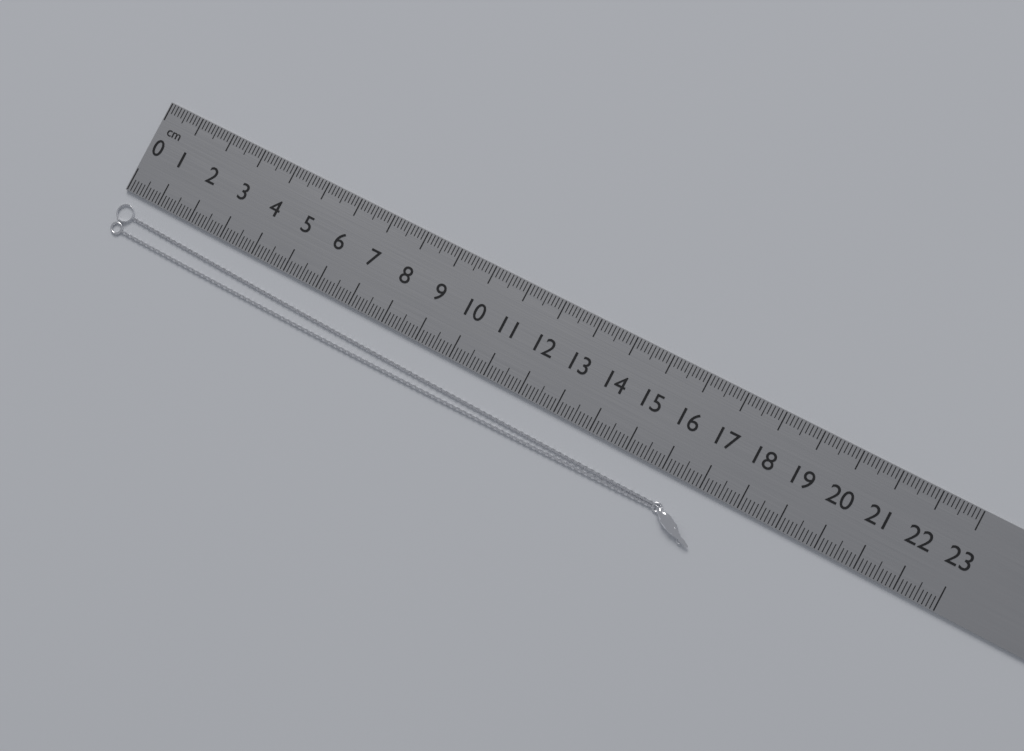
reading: 17.4 cm
